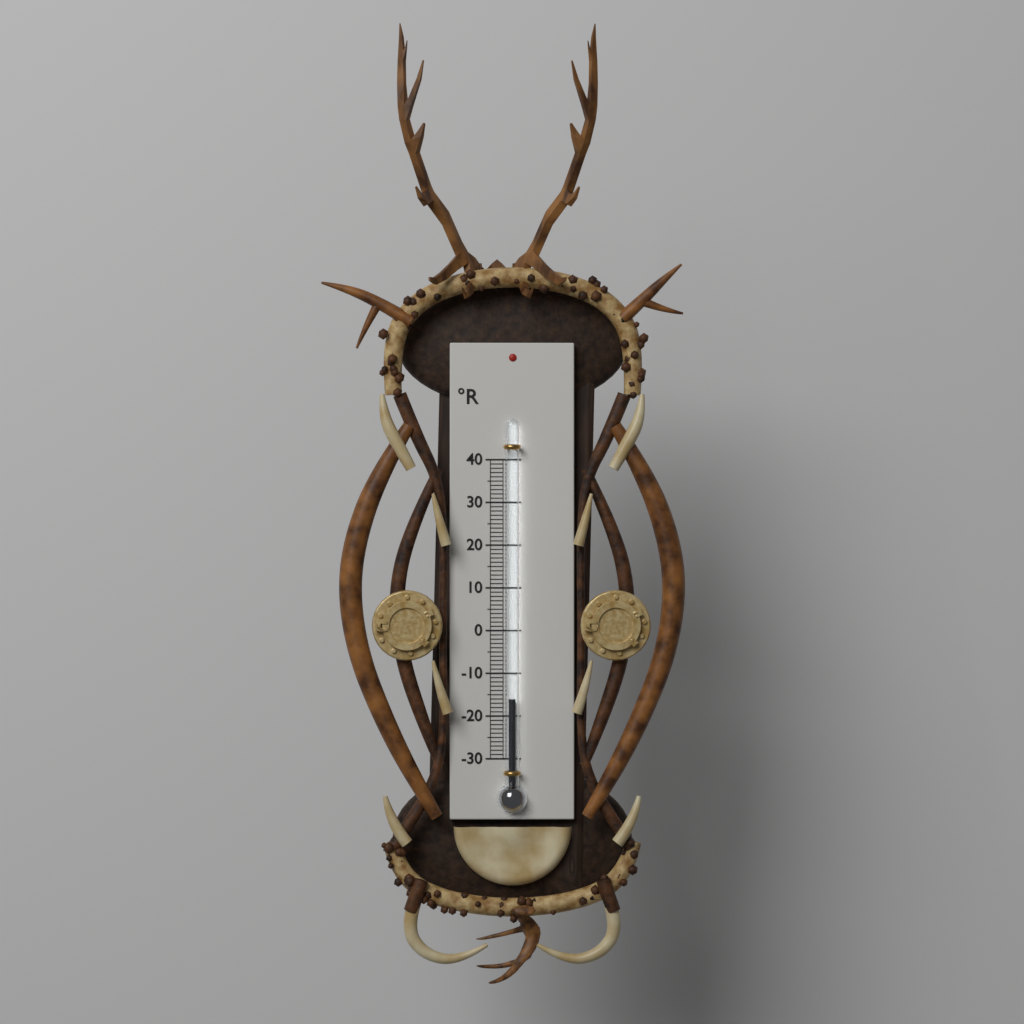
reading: -16 °R
